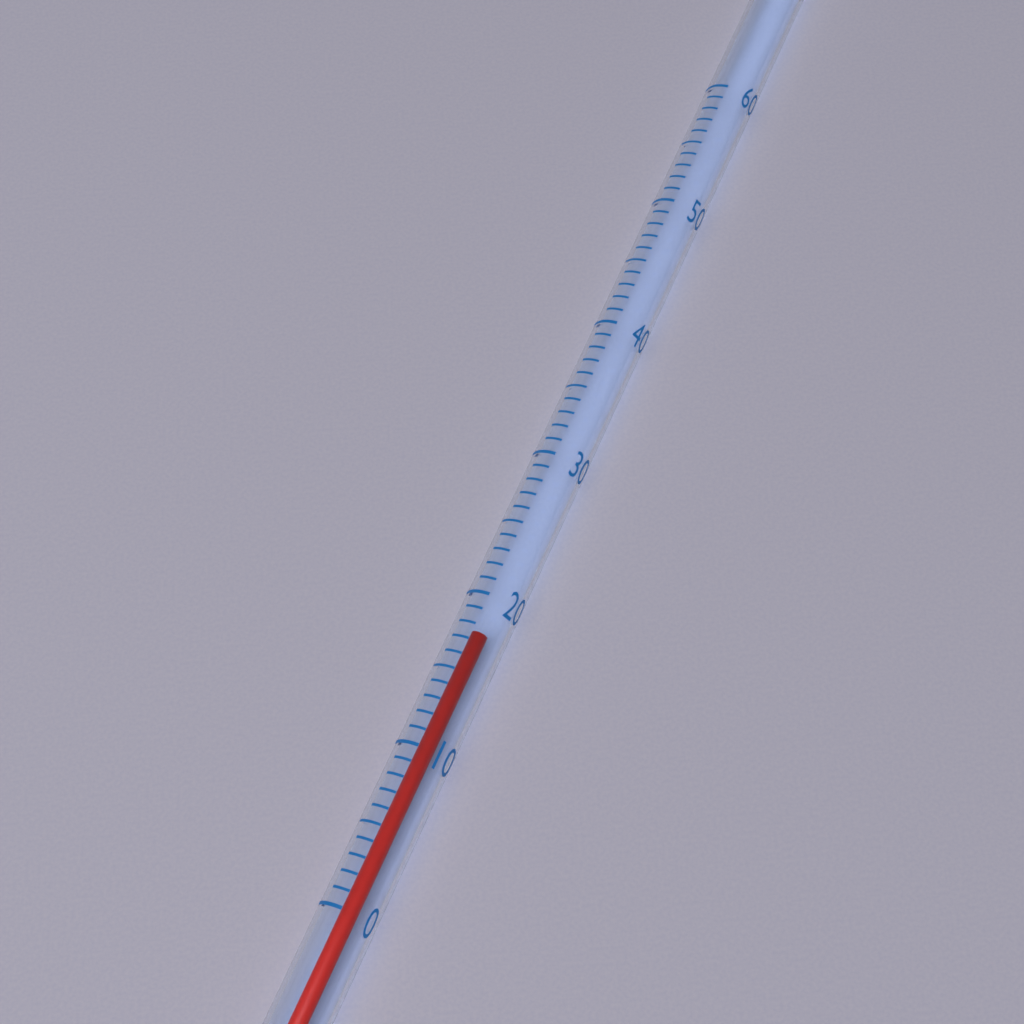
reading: 18 (no unit)
